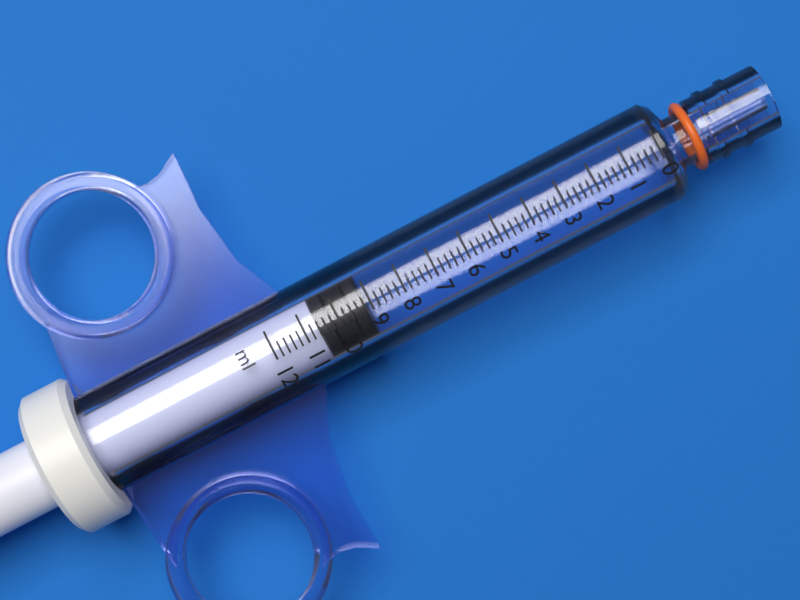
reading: 9.2 ml
